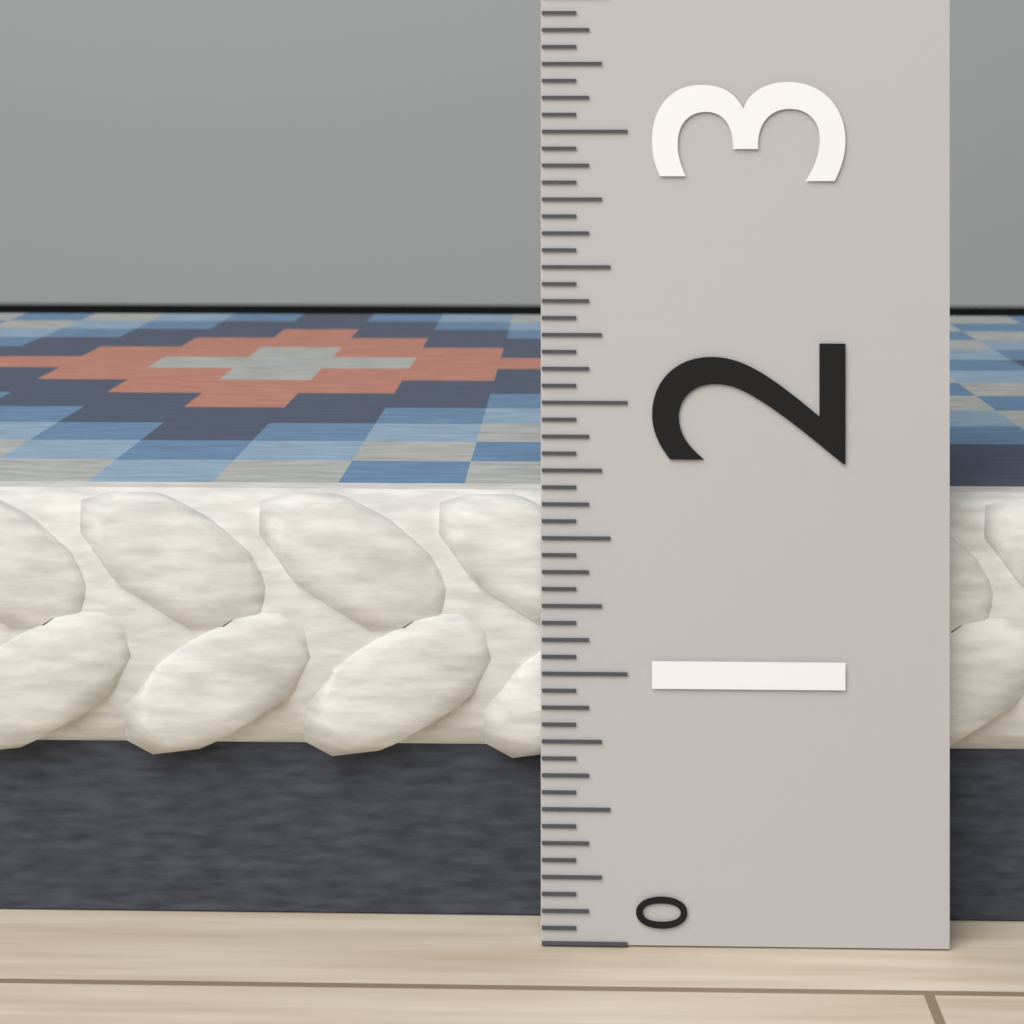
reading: 1.6250 (no unit)
